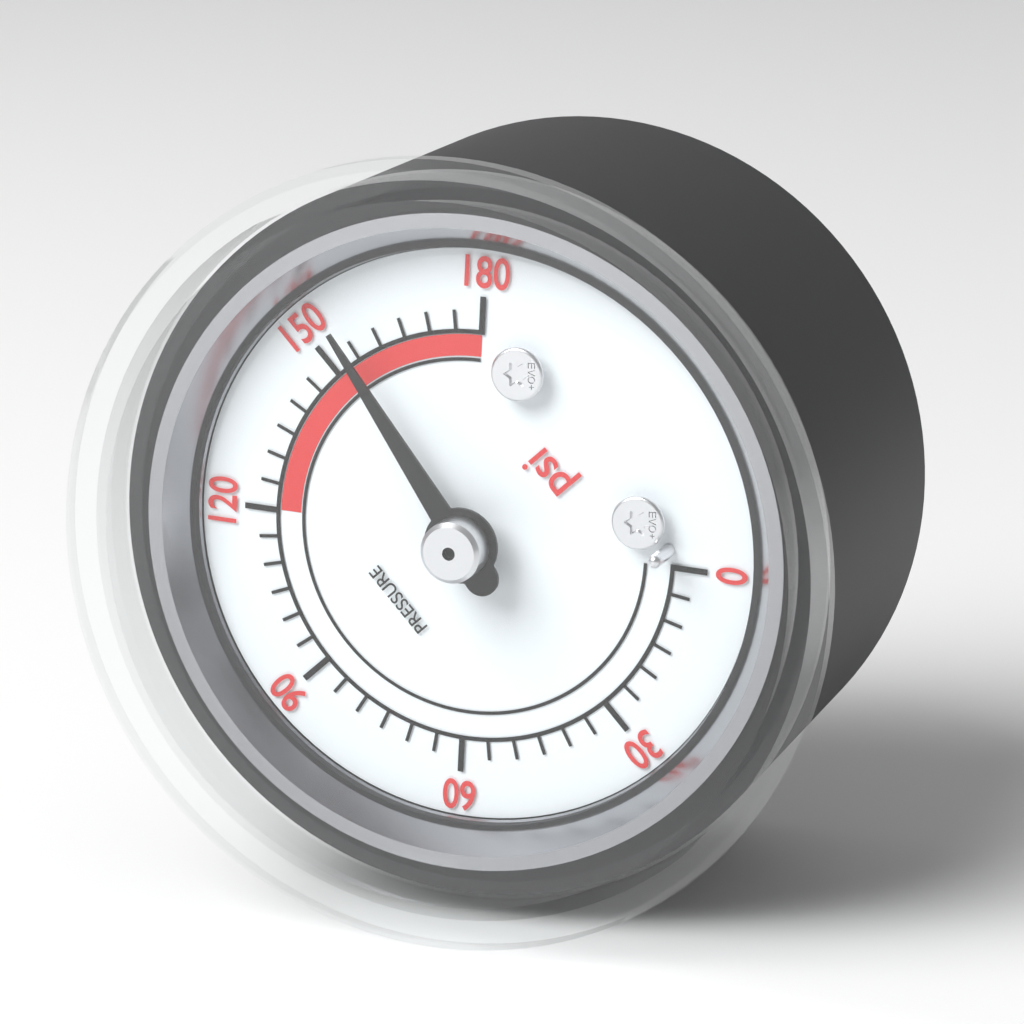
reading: 155 psi
